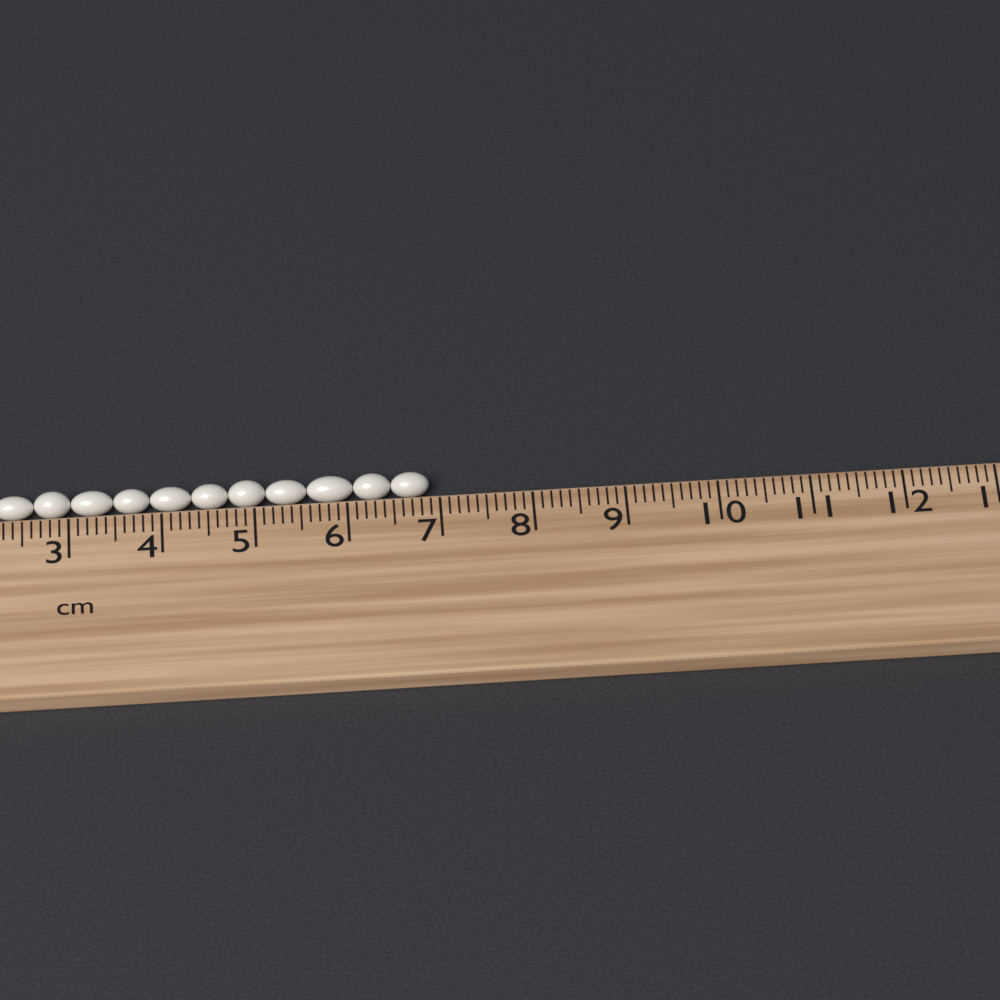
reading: 6.9 cm
